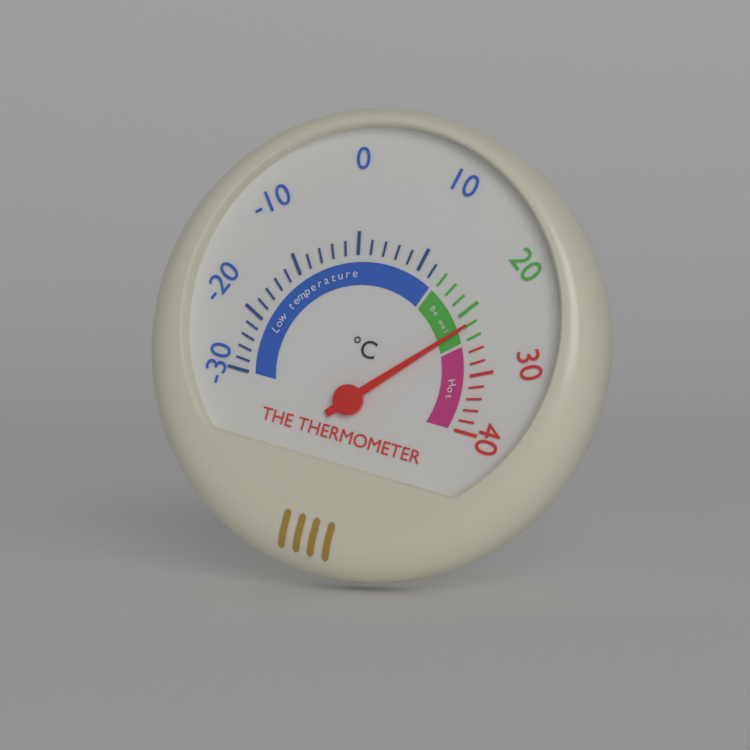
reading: 22 °C
